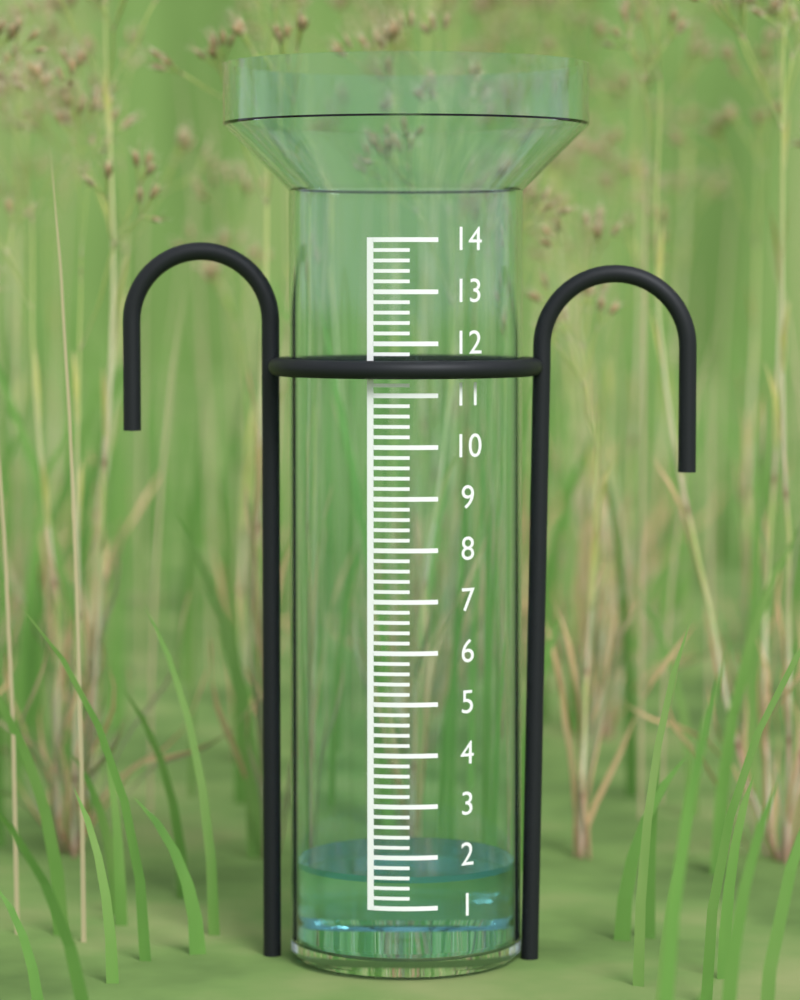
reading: 1.6 (no unit)
